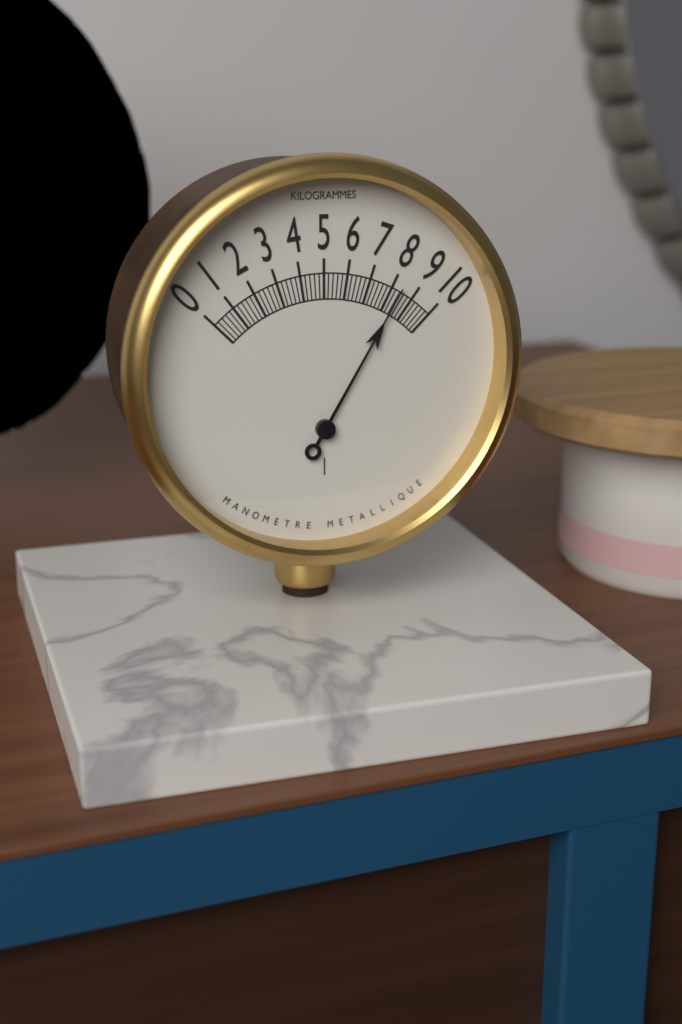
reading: 8.4 kg
